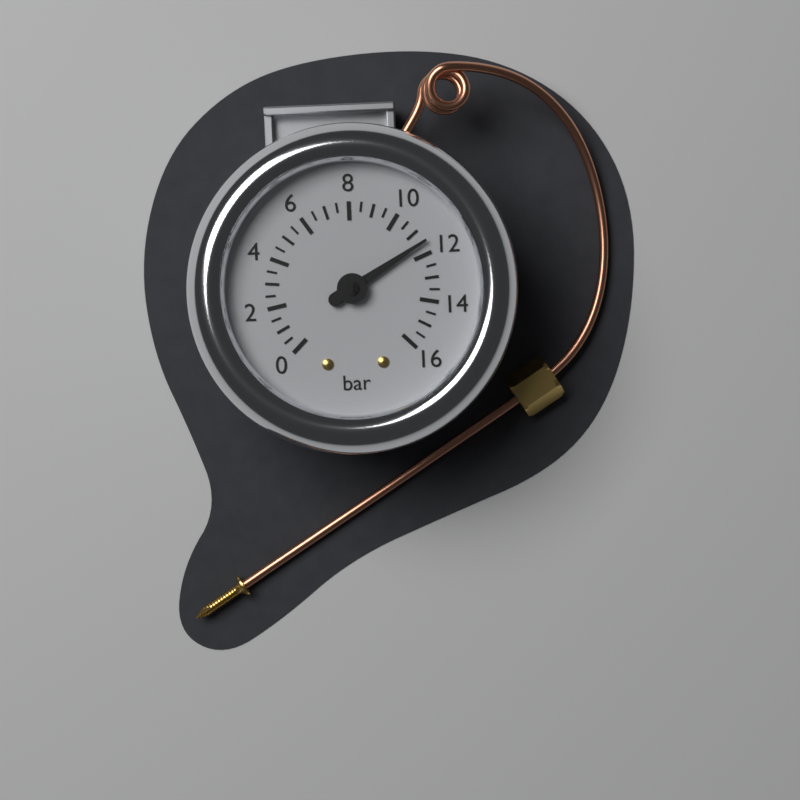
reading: 11.5 bar
